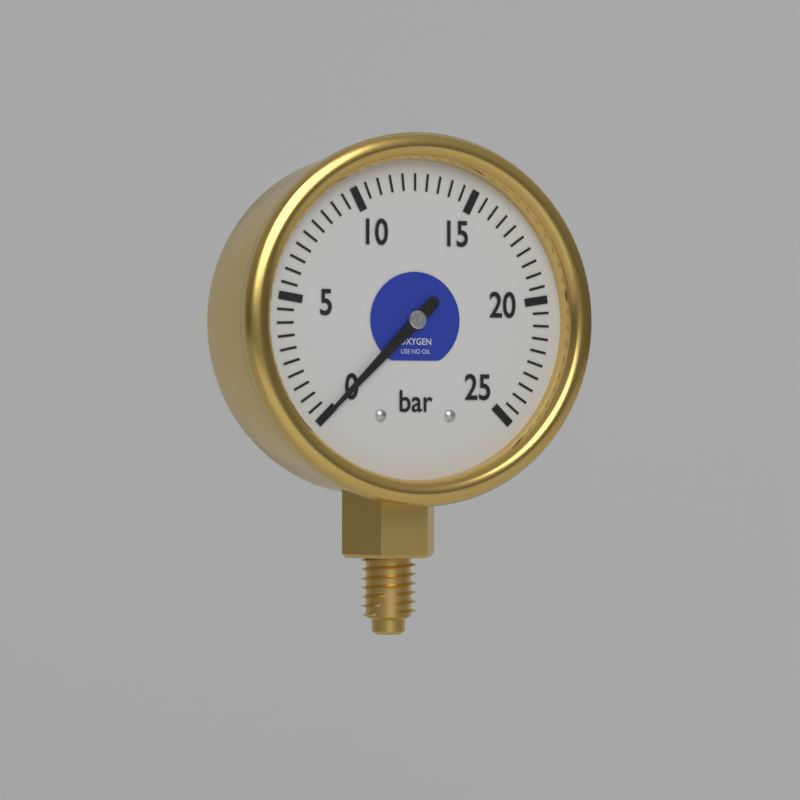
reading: 0.0 bar
